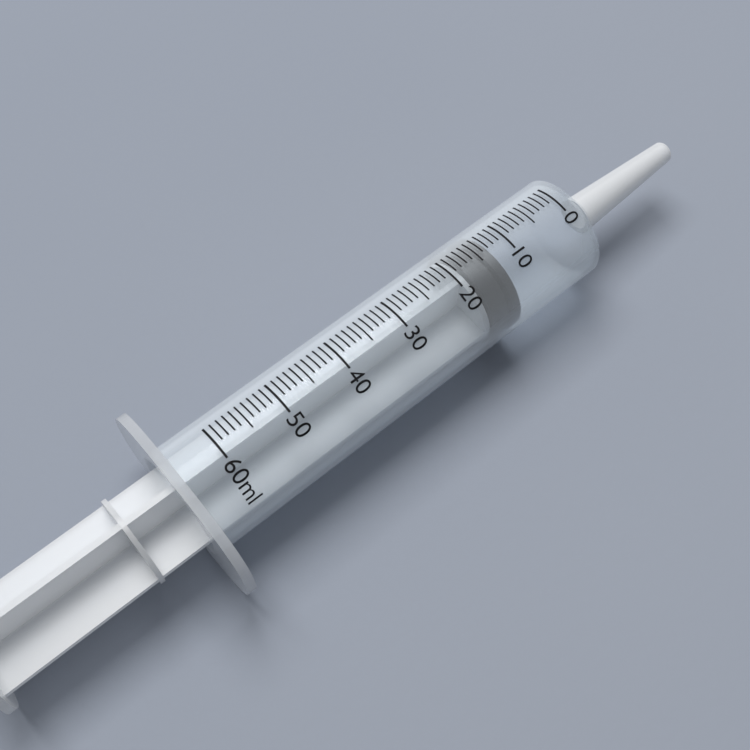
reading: 13 ml
